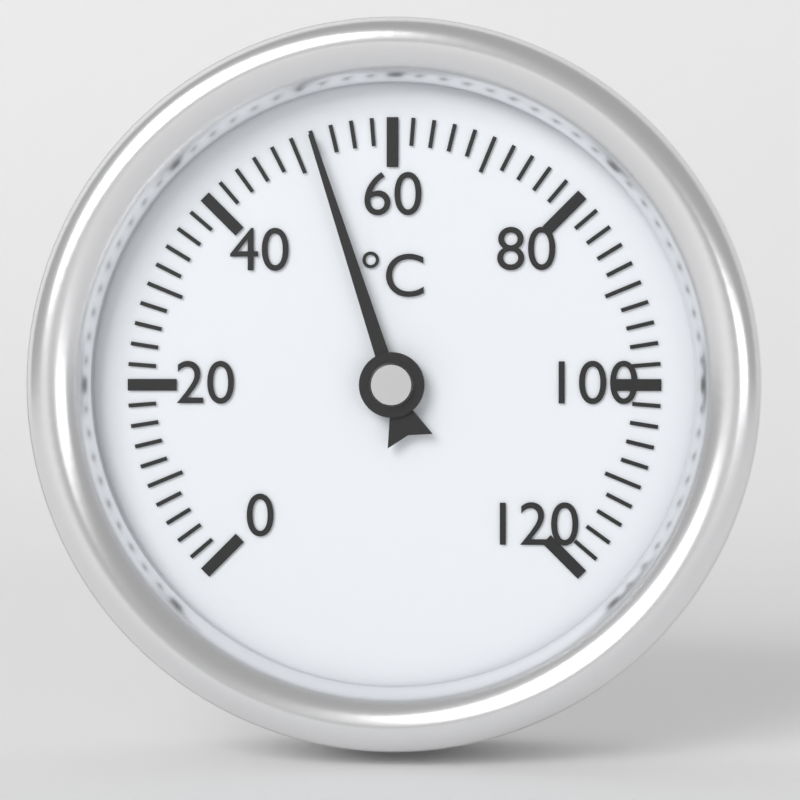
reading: 52 °C
